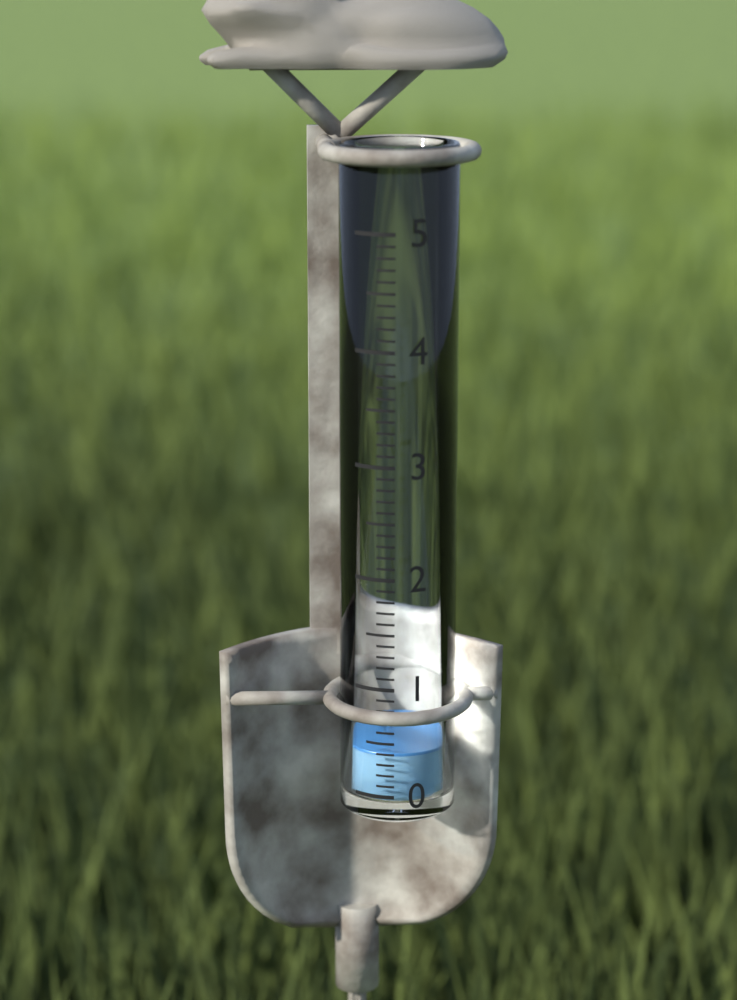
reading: 0.4 (no unit)
